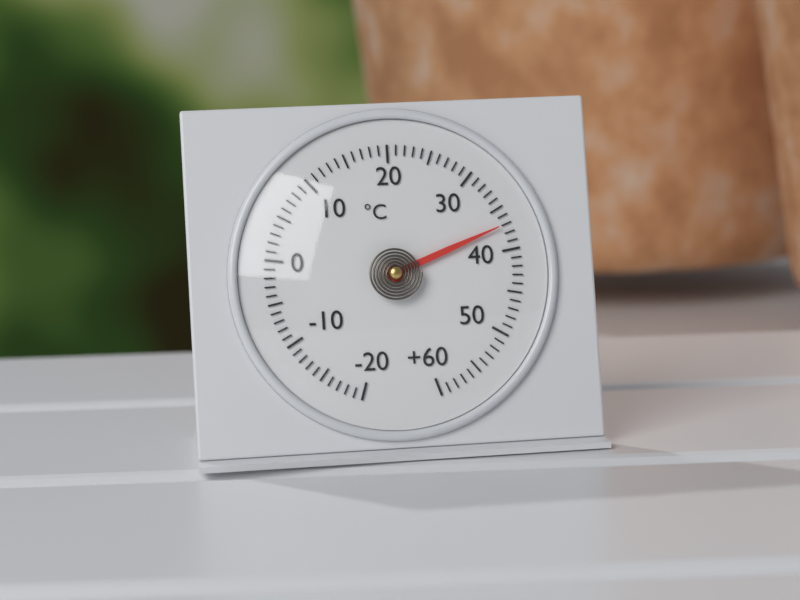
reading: 37 °C
